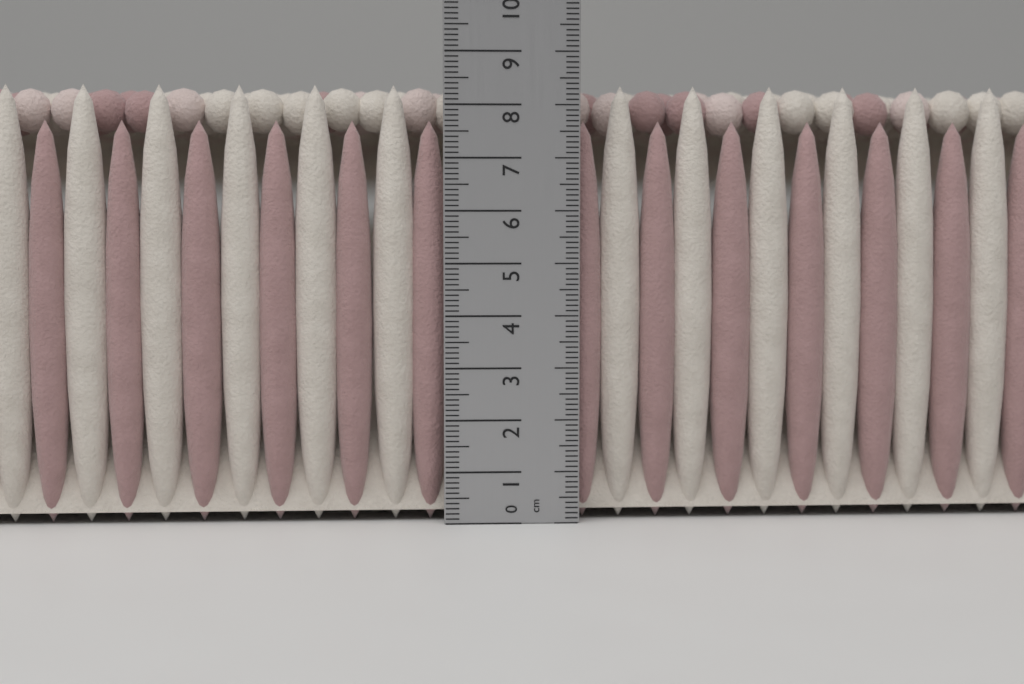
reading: 8.4 cm
